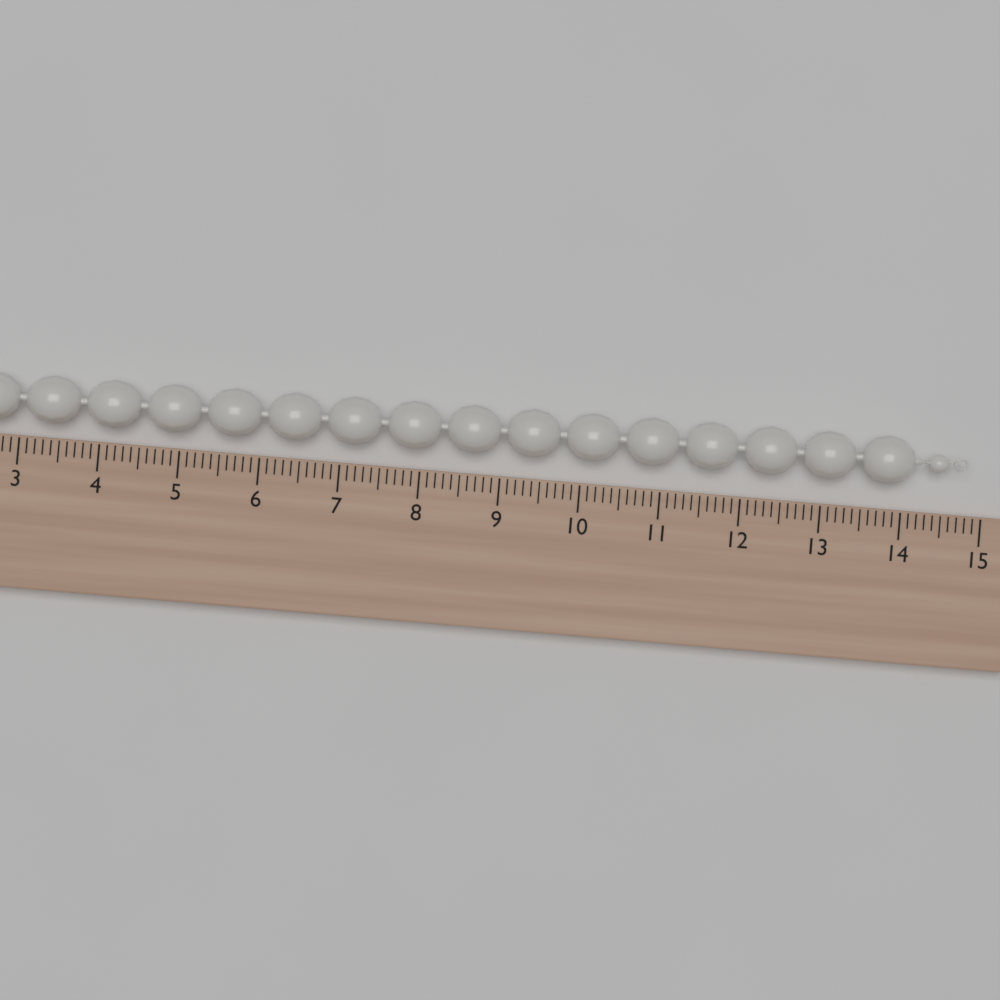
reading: 14.8 (no unit)
